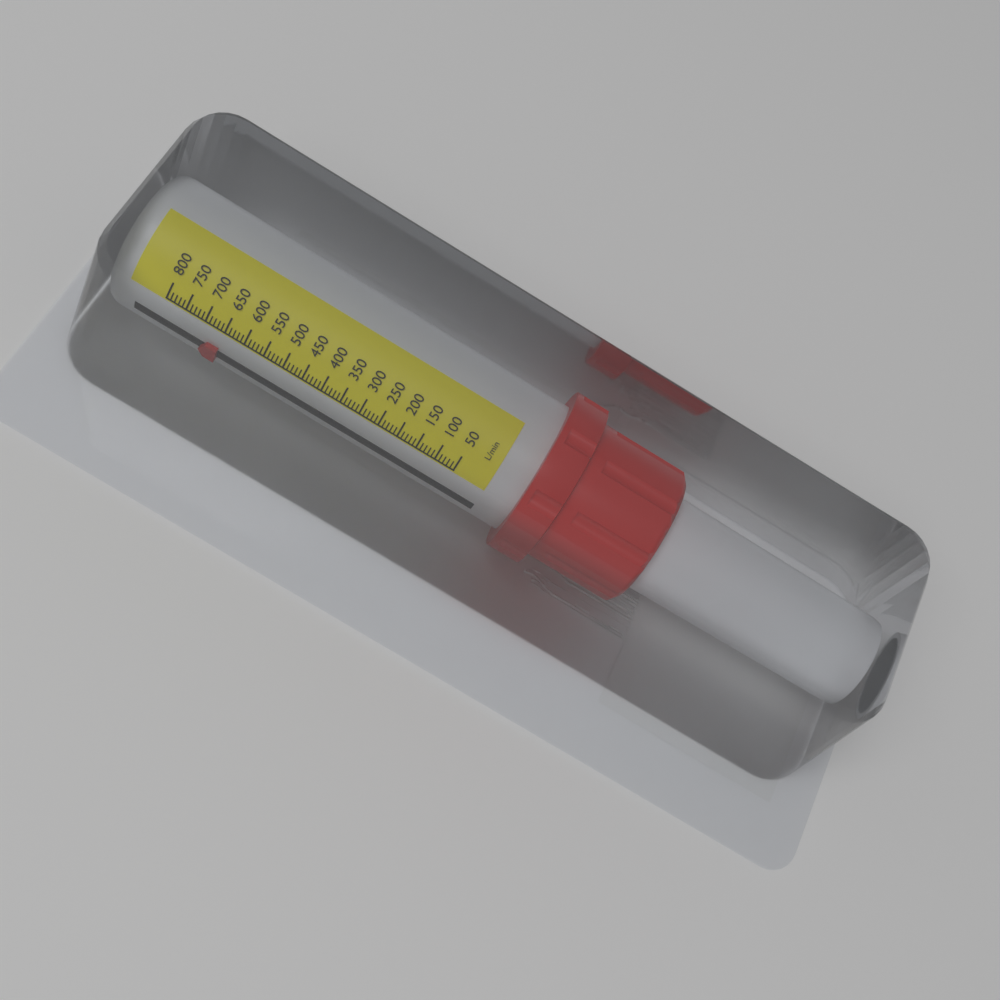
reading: 650 L/min
